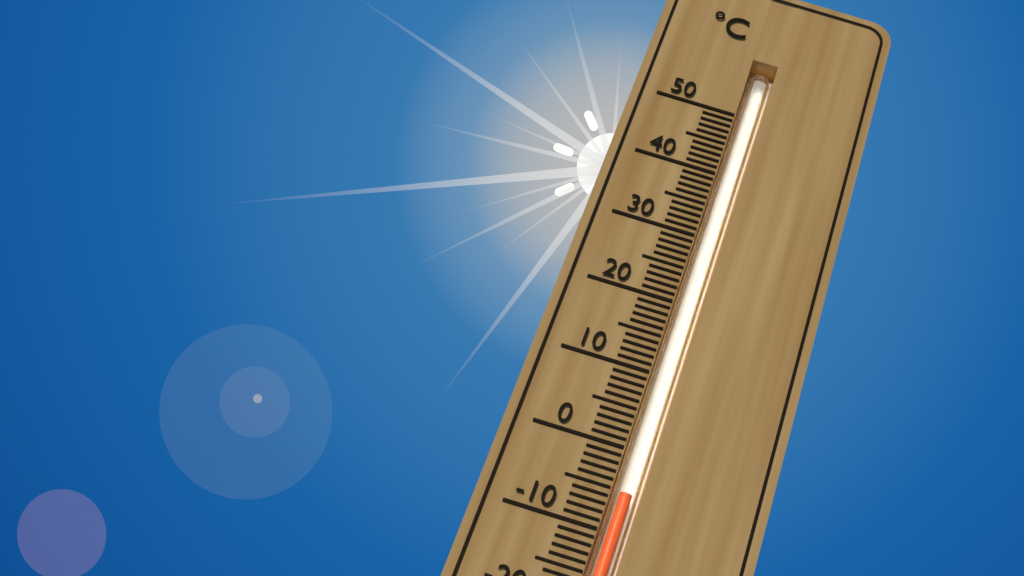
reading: -5 °C
